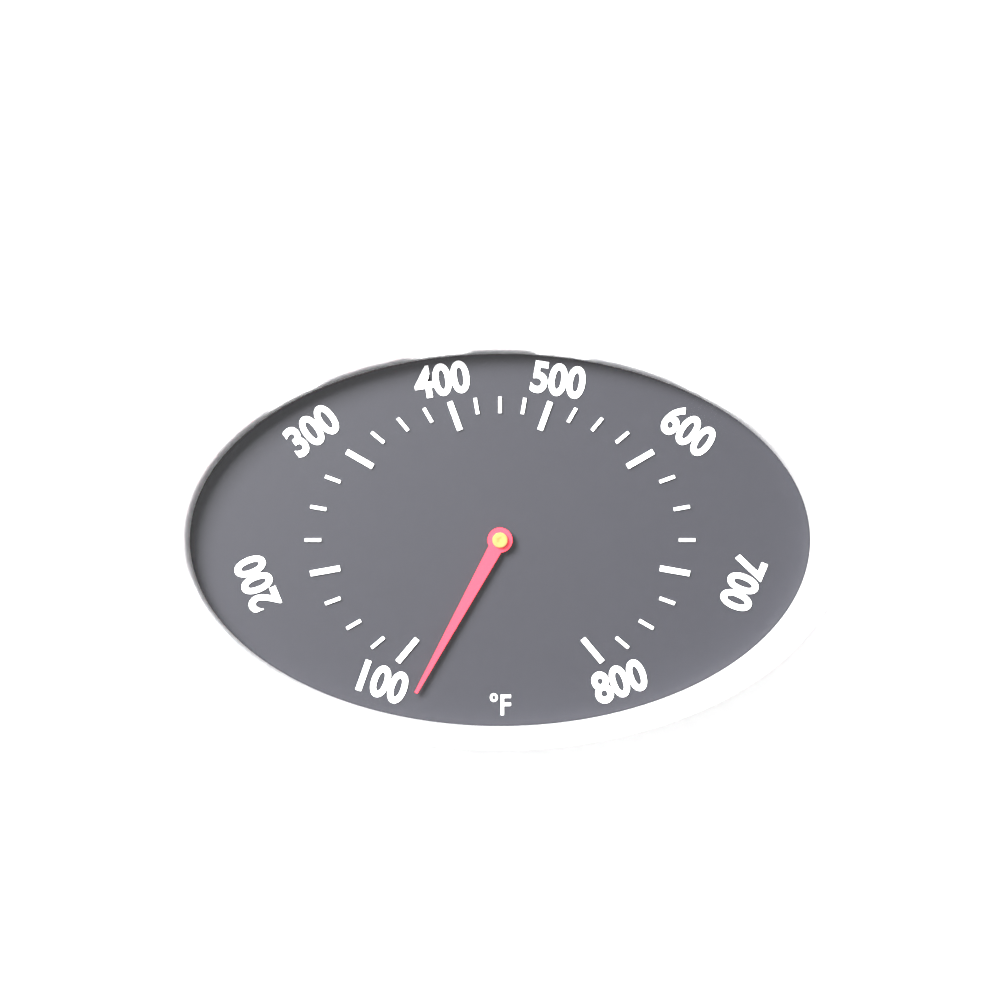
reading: 72 °F
